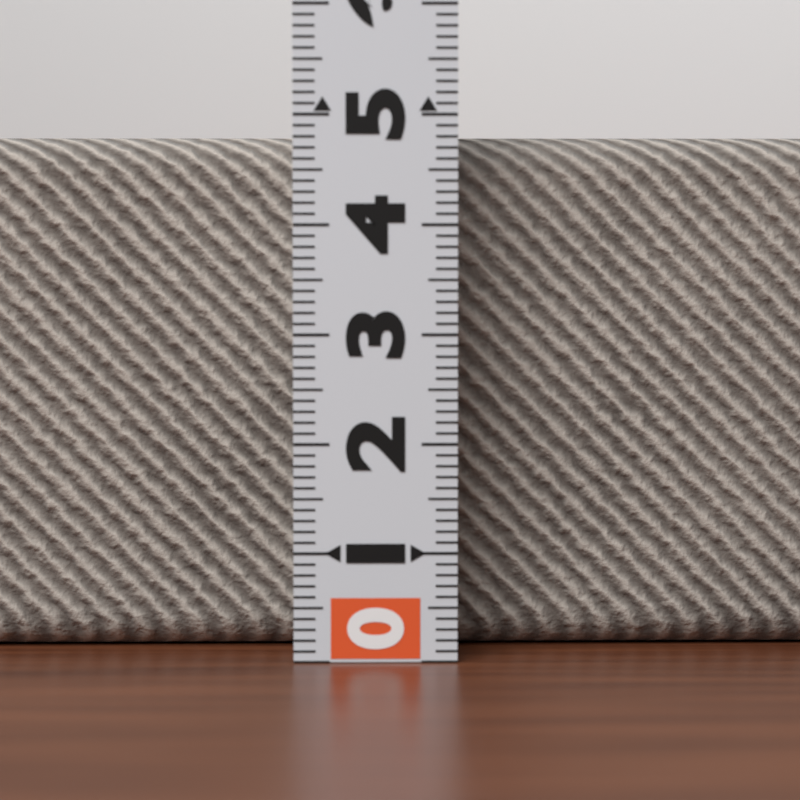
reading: 4.8 (no unit)
